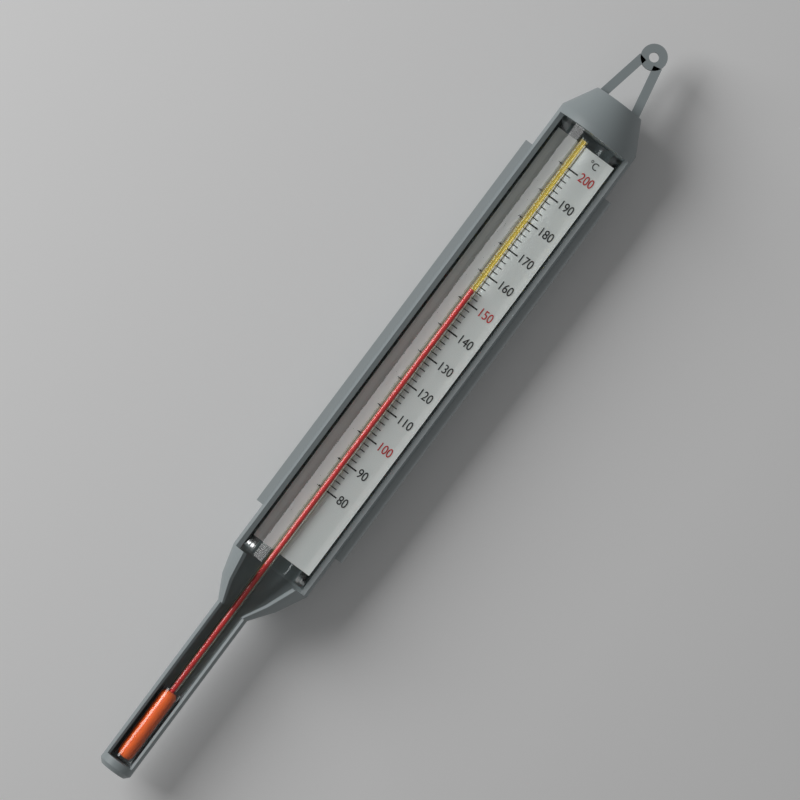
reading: 154 °C
